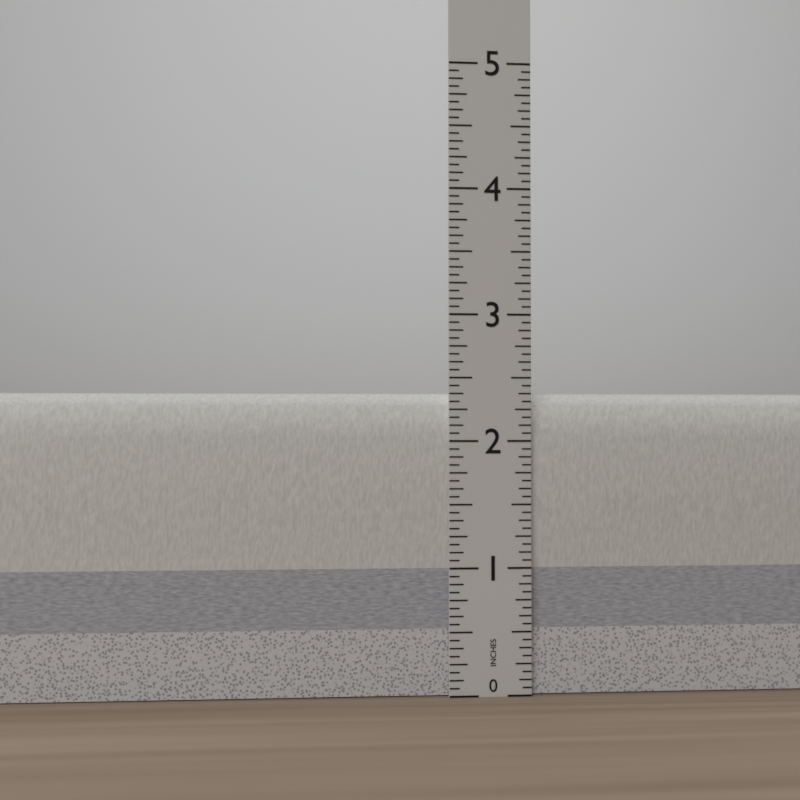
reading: 2.3750 in
